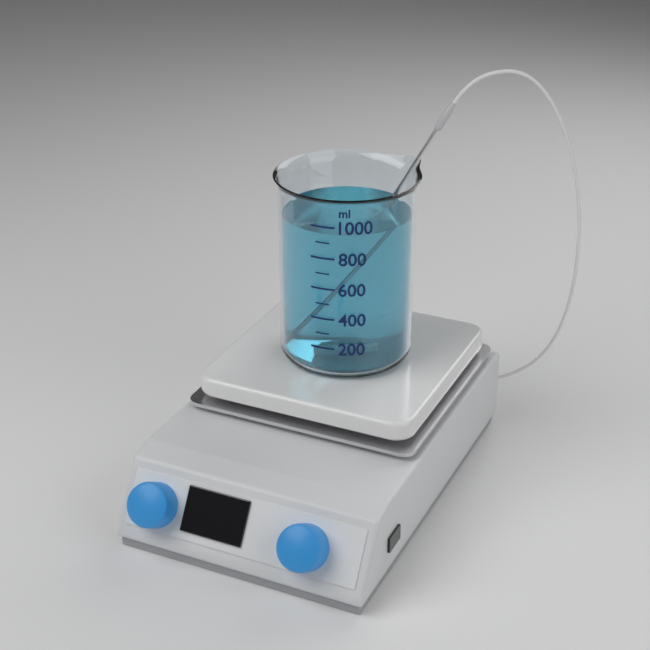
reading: 950 ml
